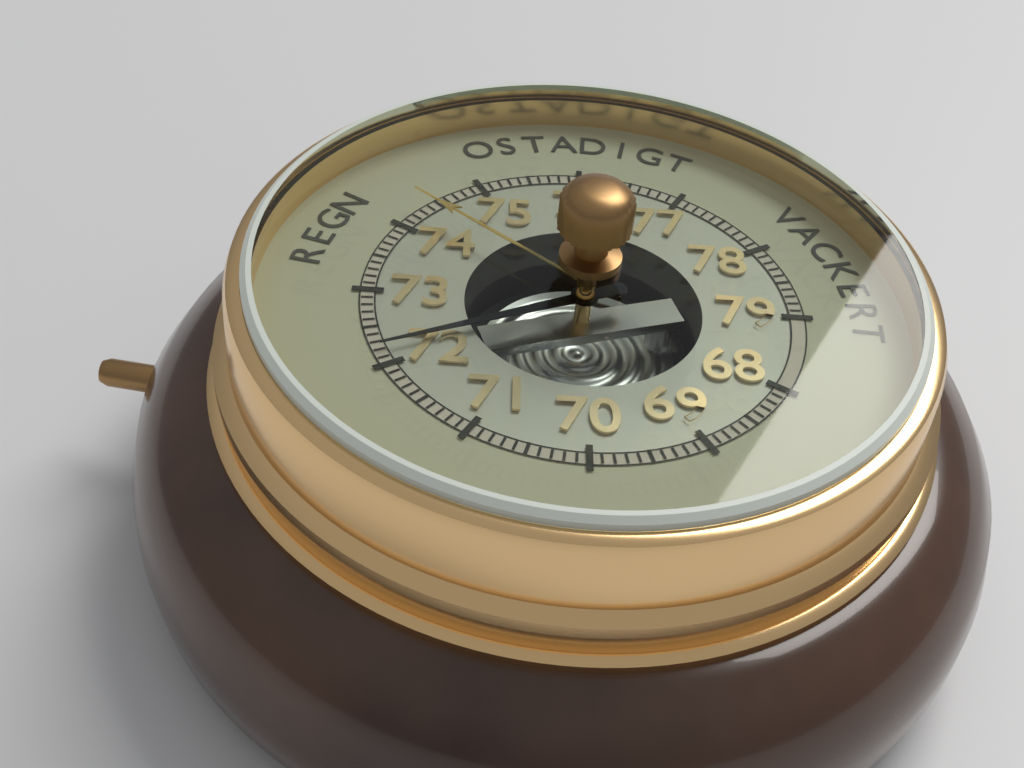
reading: 72.2 (no unit)
